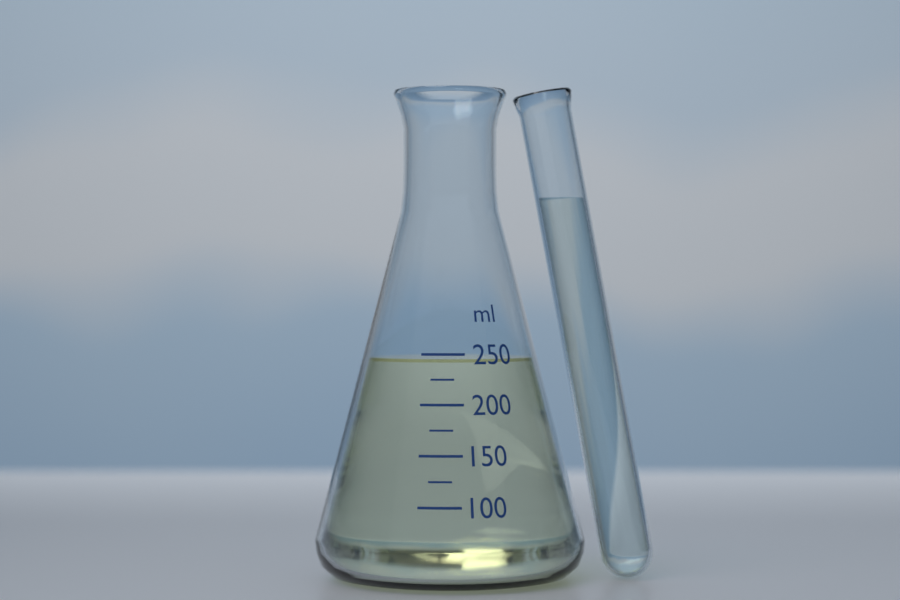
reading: 245 ml
